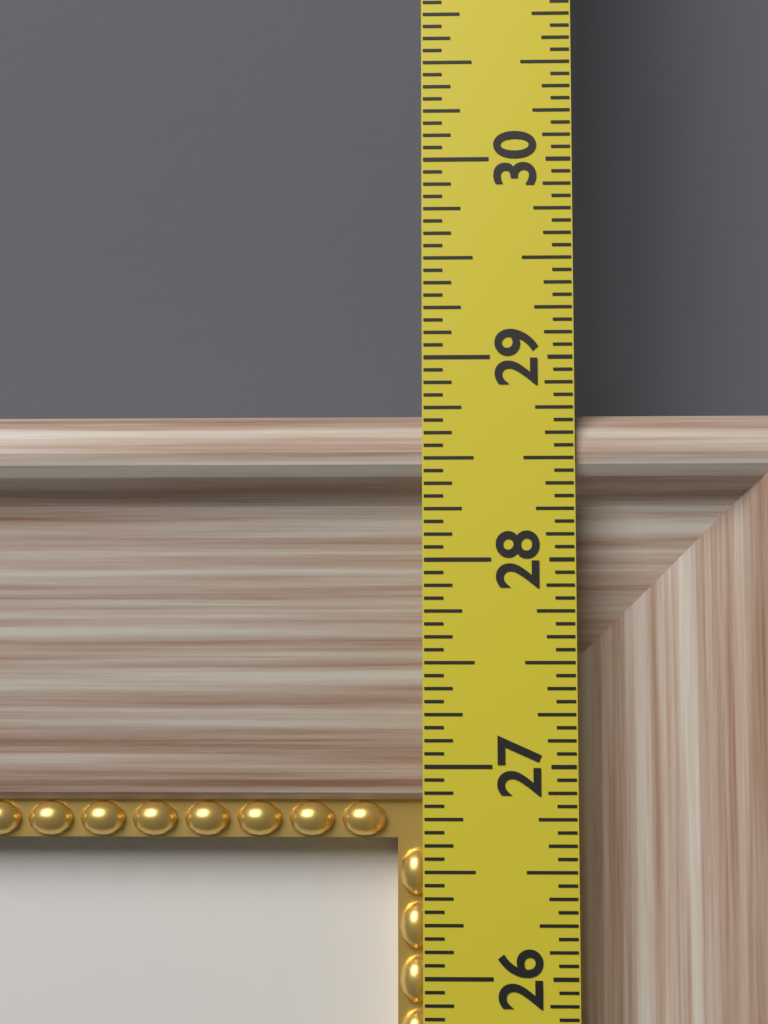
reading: 28.7500 in
